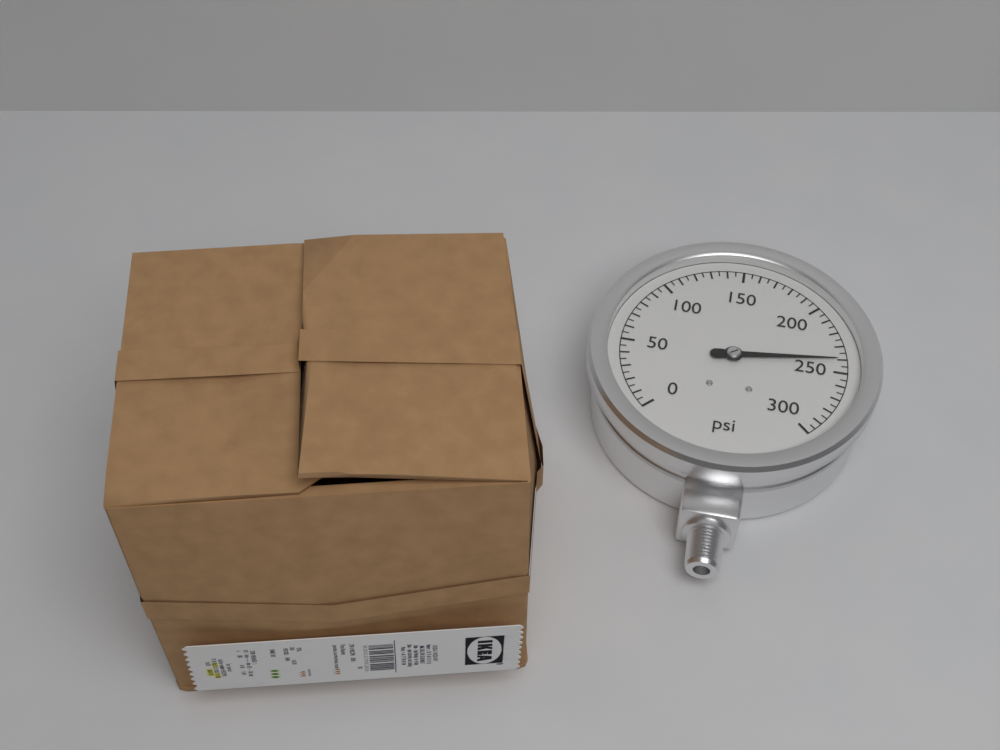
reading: 240 psi
